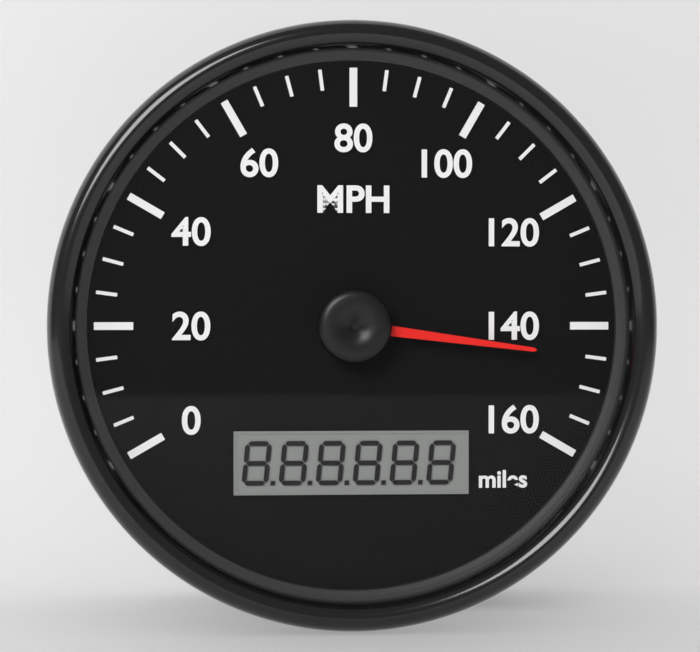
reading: 145 mph
